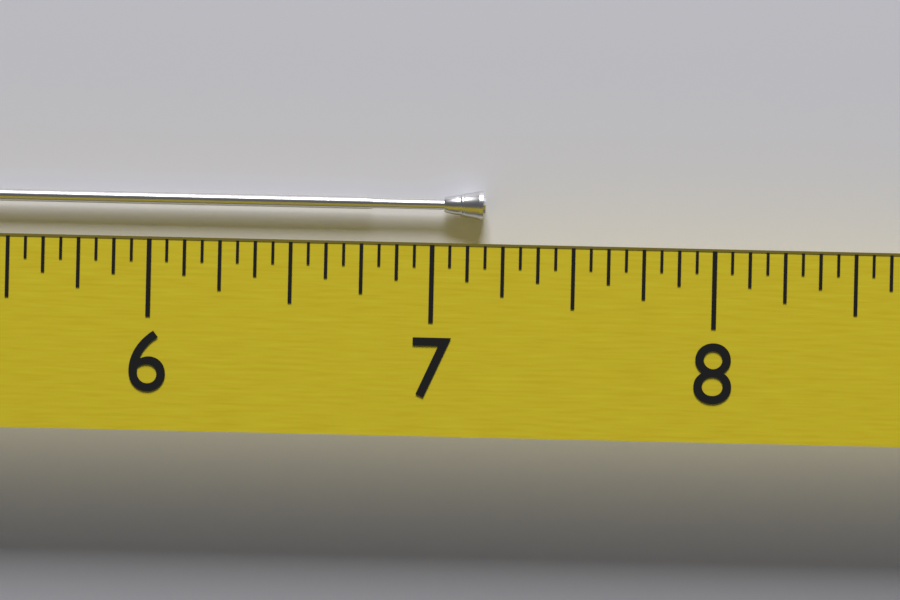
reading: 7.1900 (no unit)
